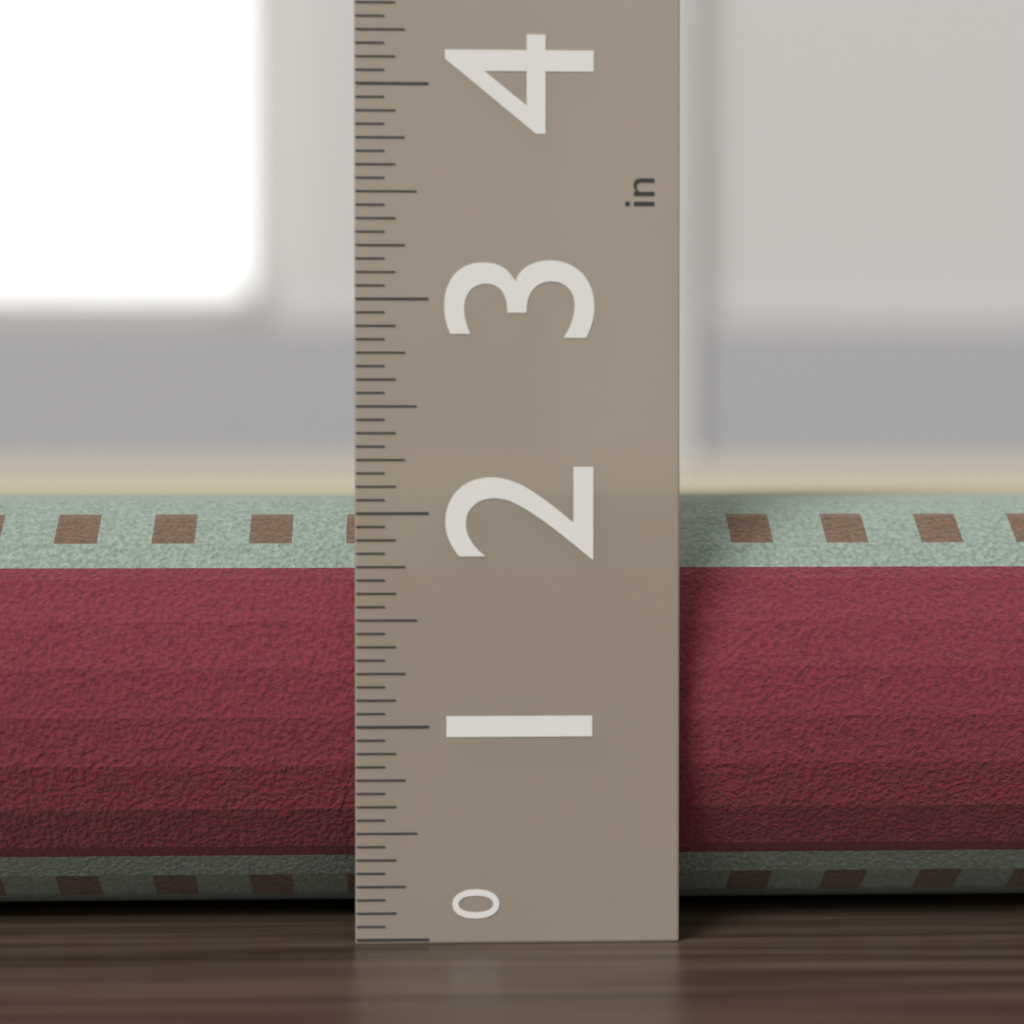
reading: 2.0625 in
